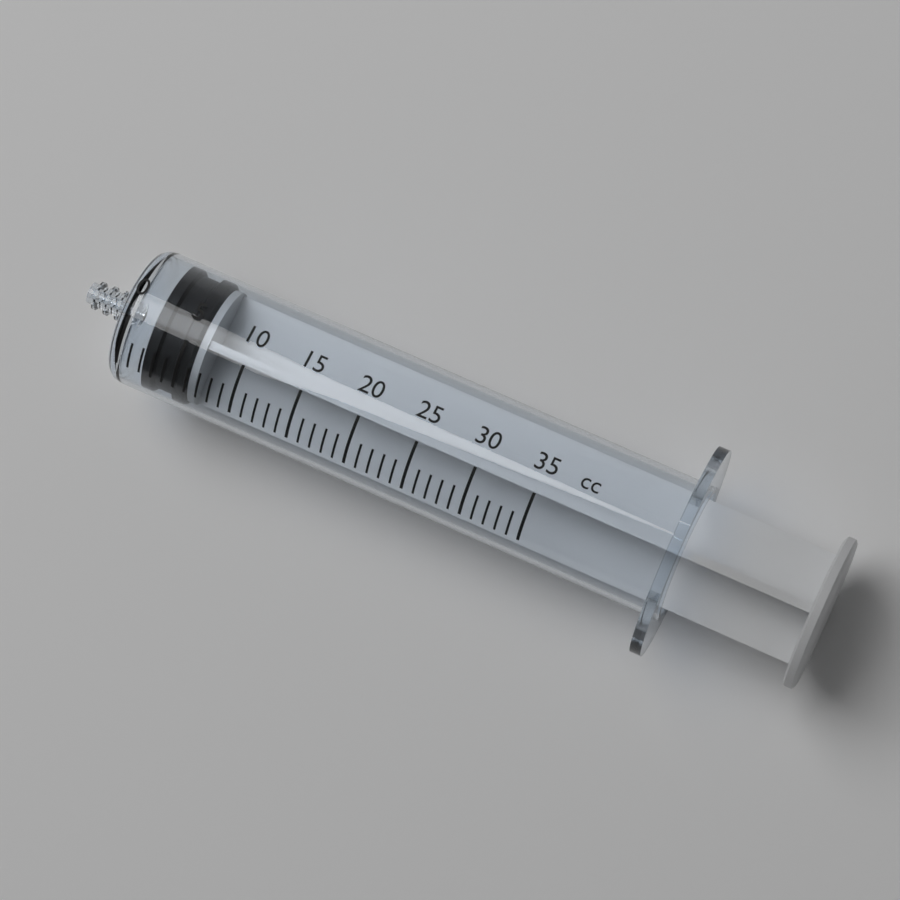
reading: 2 cc
